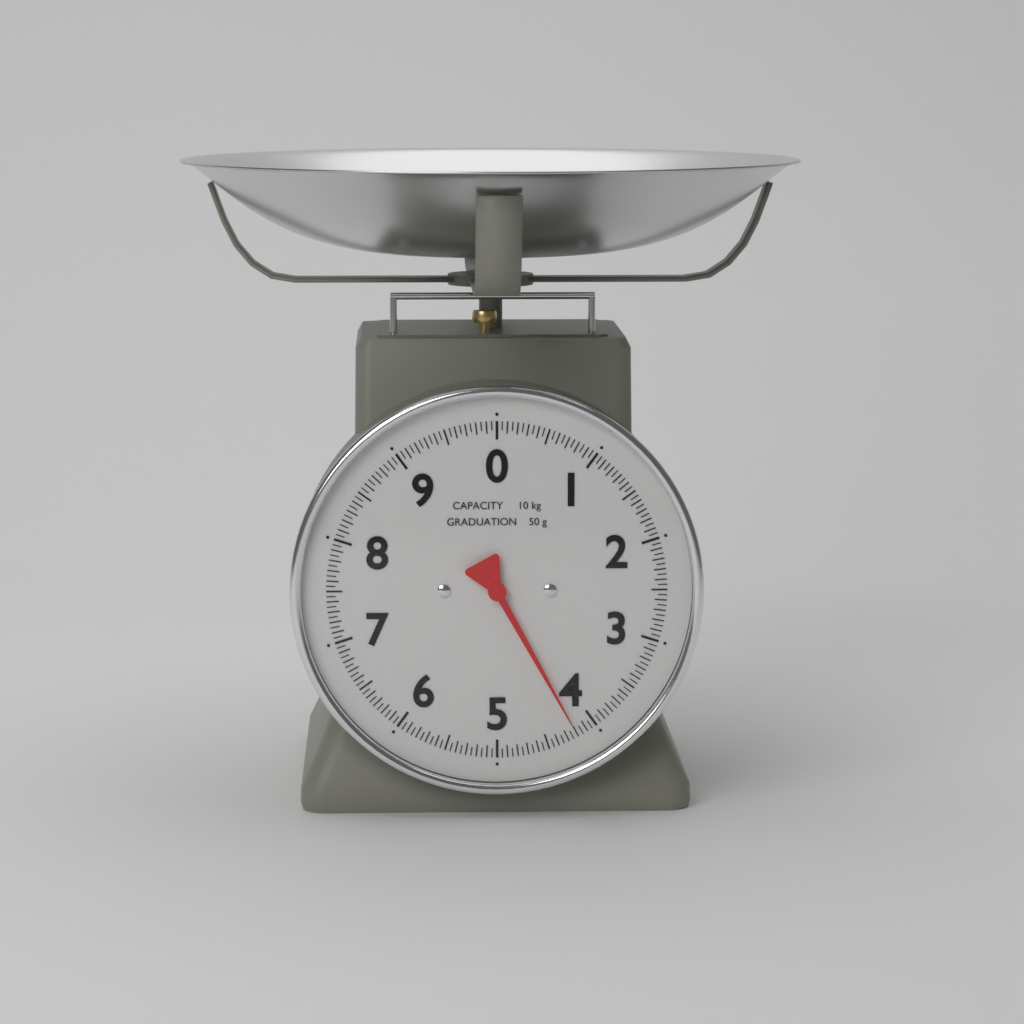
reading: 4.20 kg
